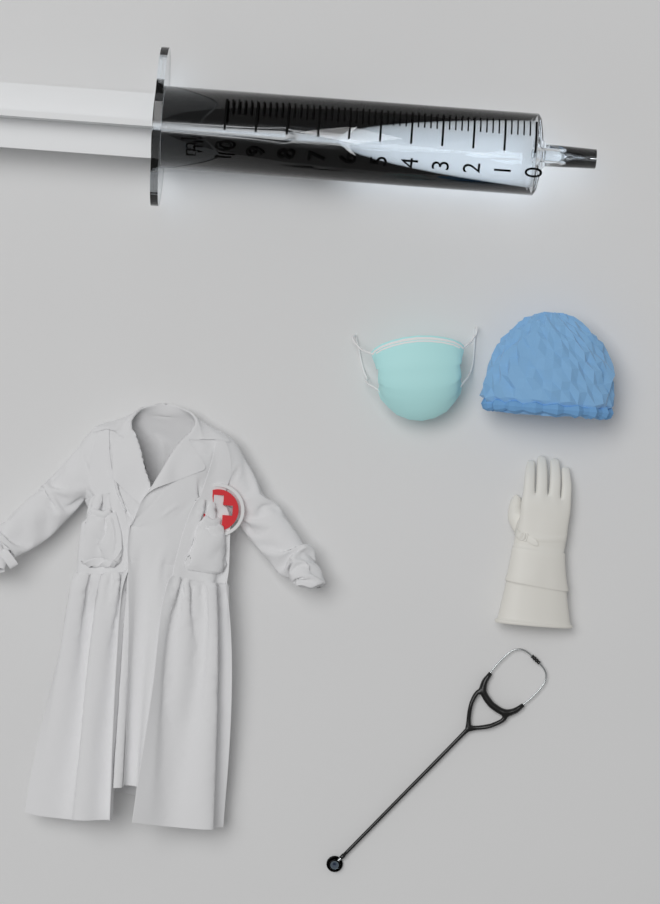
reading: 6.8 ml
